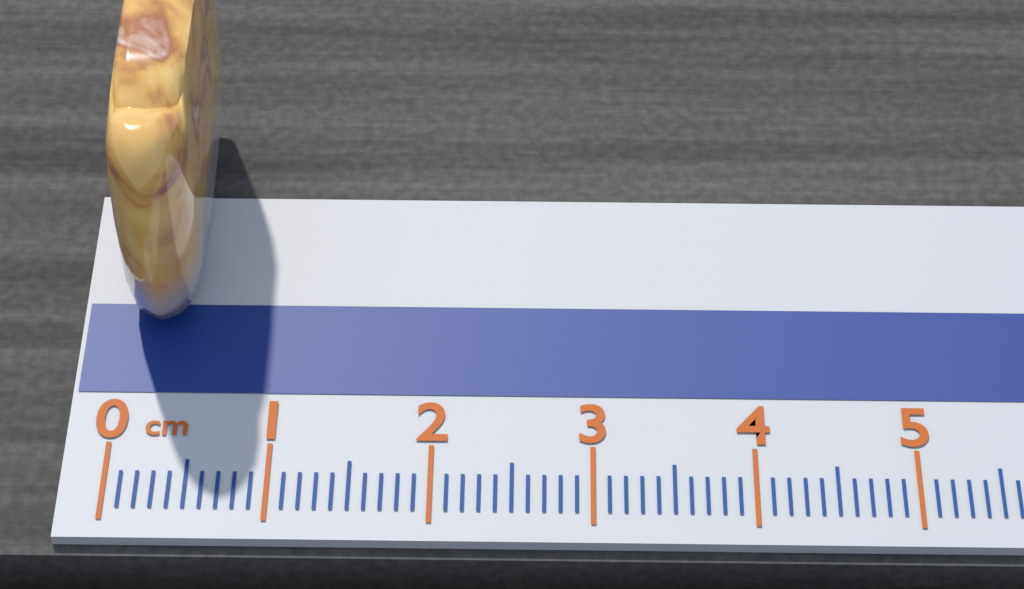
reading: 0.5 cm
